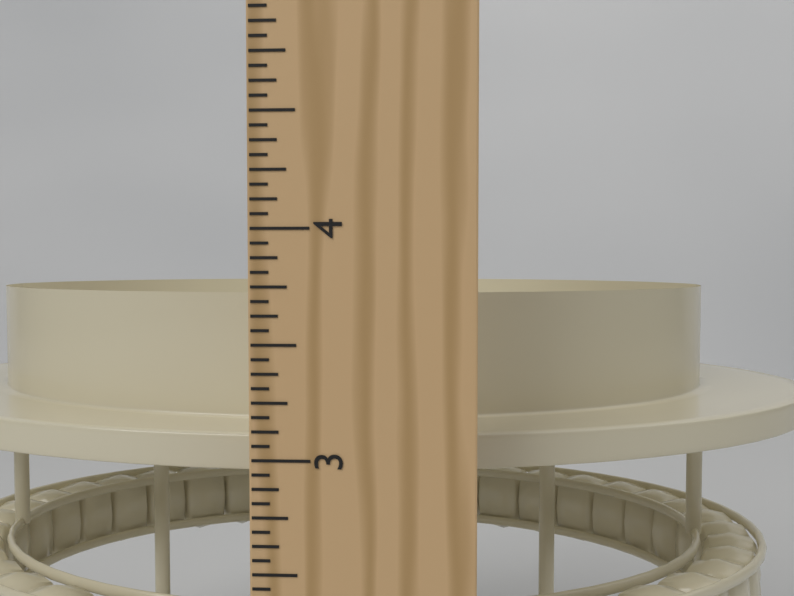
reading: 3.6875 in
